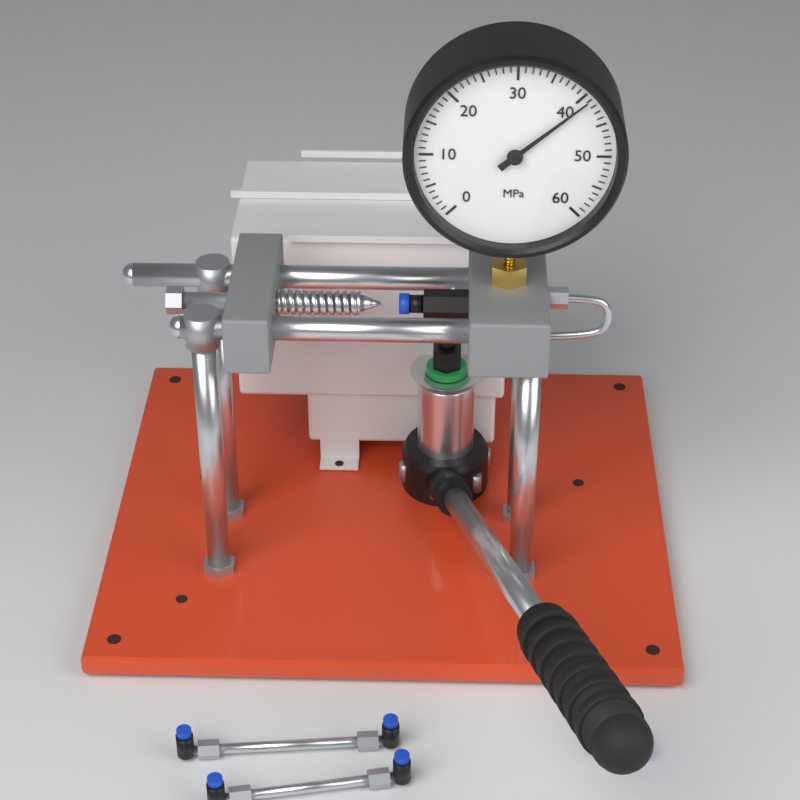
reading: 41 MPa
